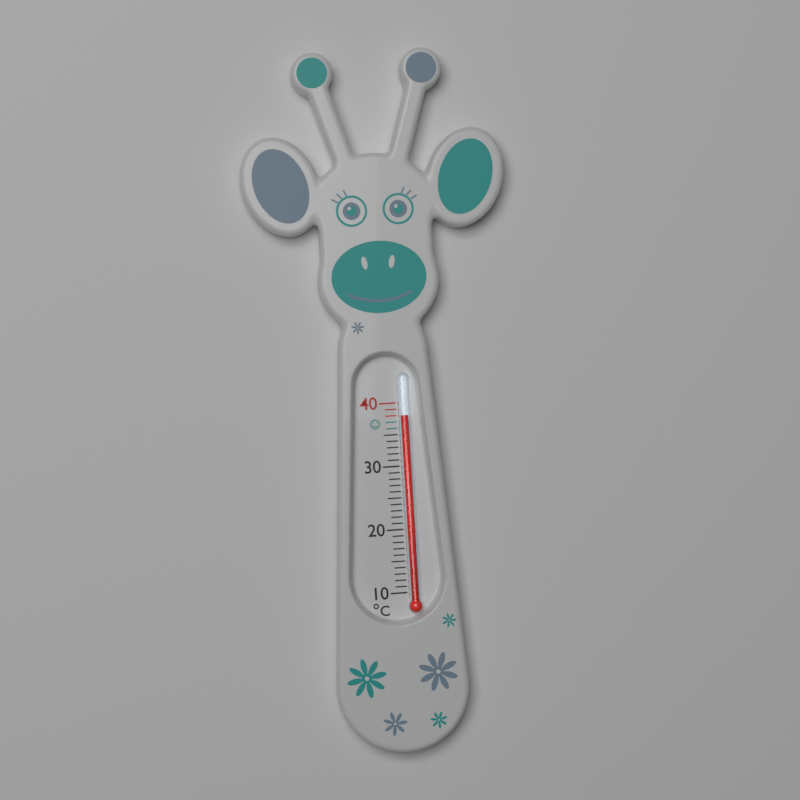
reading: 38 °C
